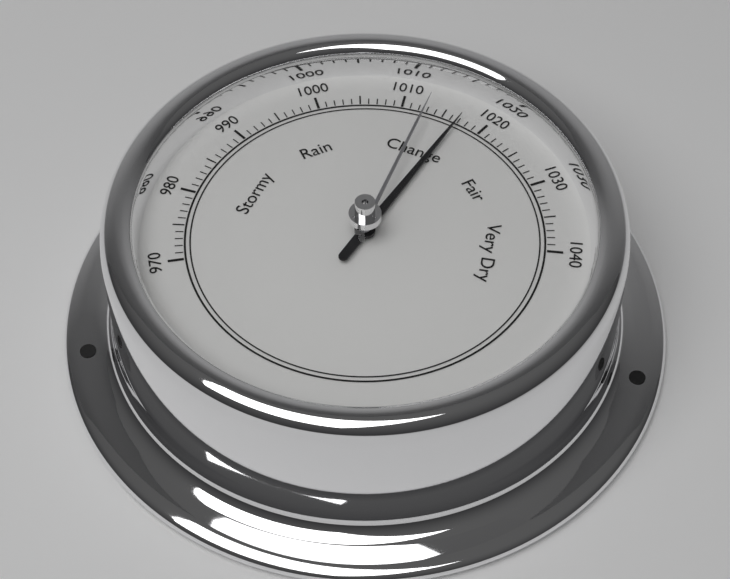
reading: 1017 (no unit)
